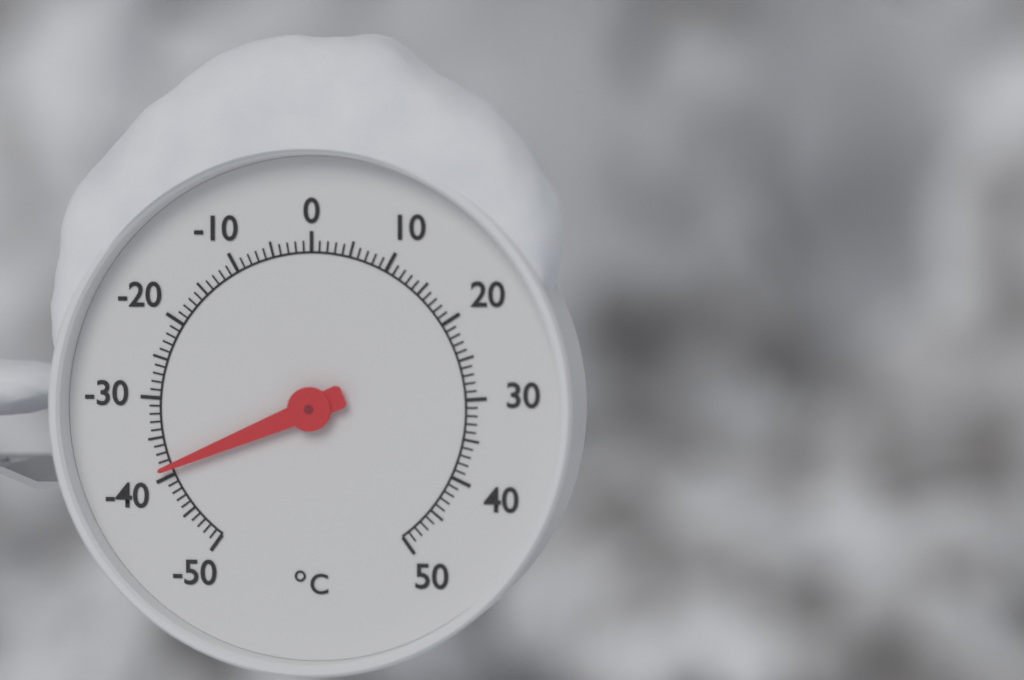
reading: -39 °C
